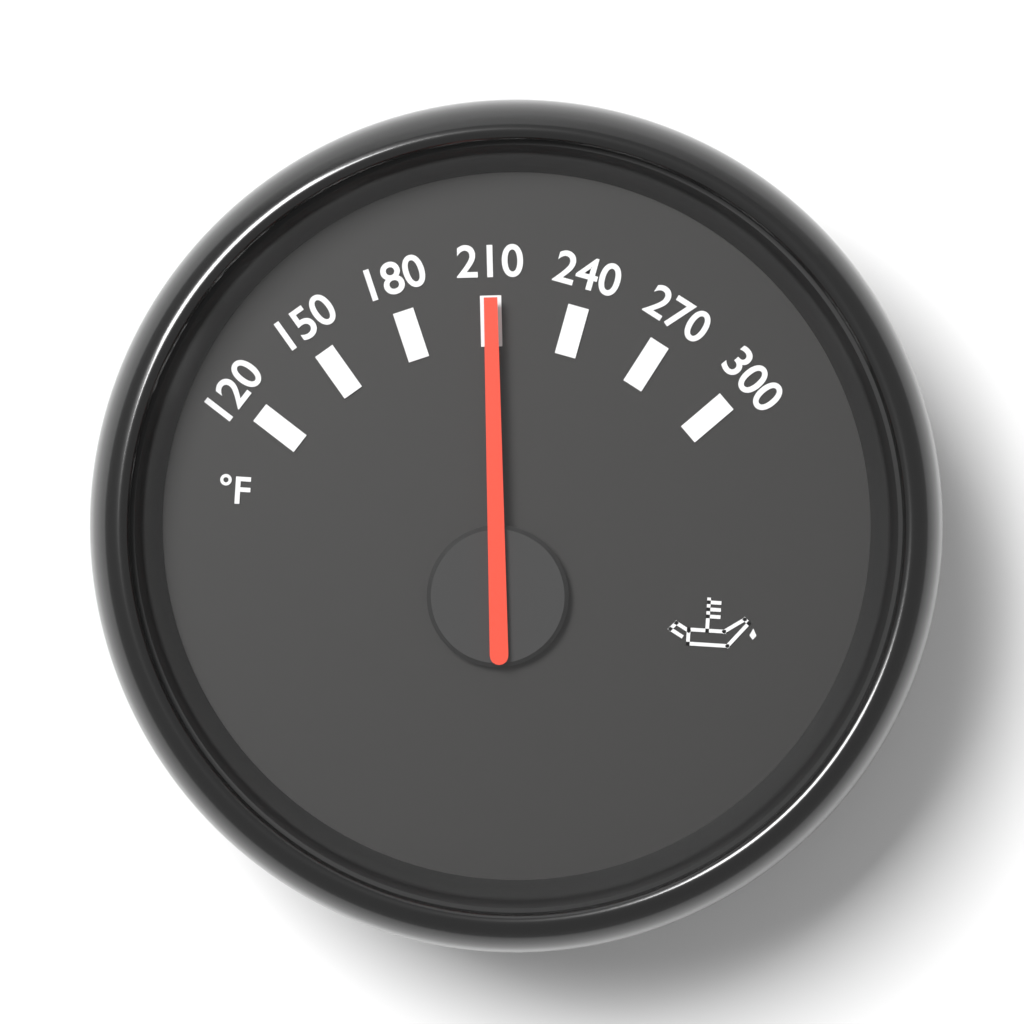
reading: 210 °F
